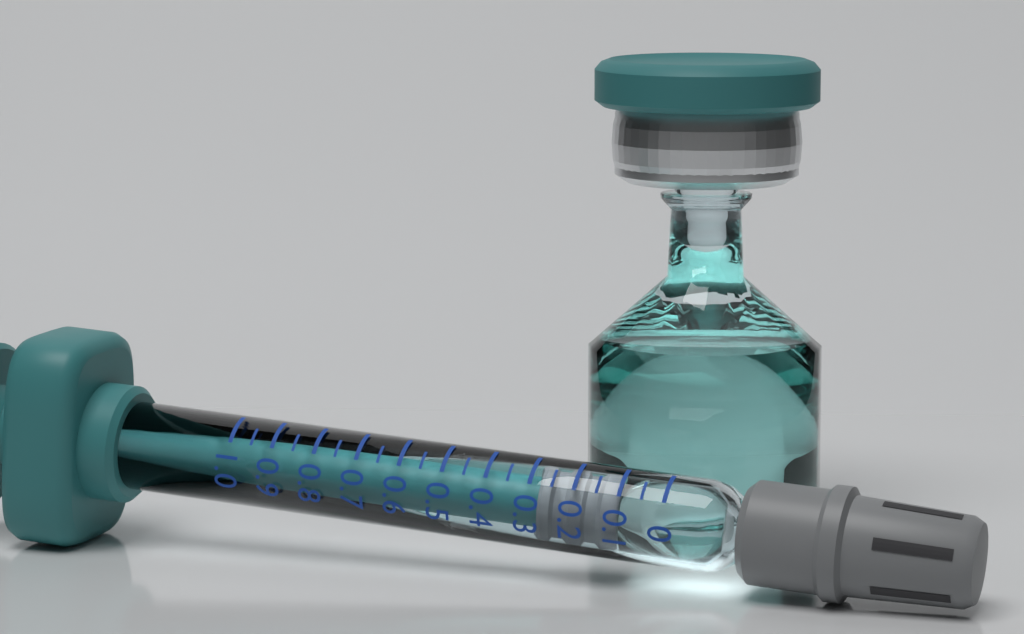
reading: 0.10 (no unit)
